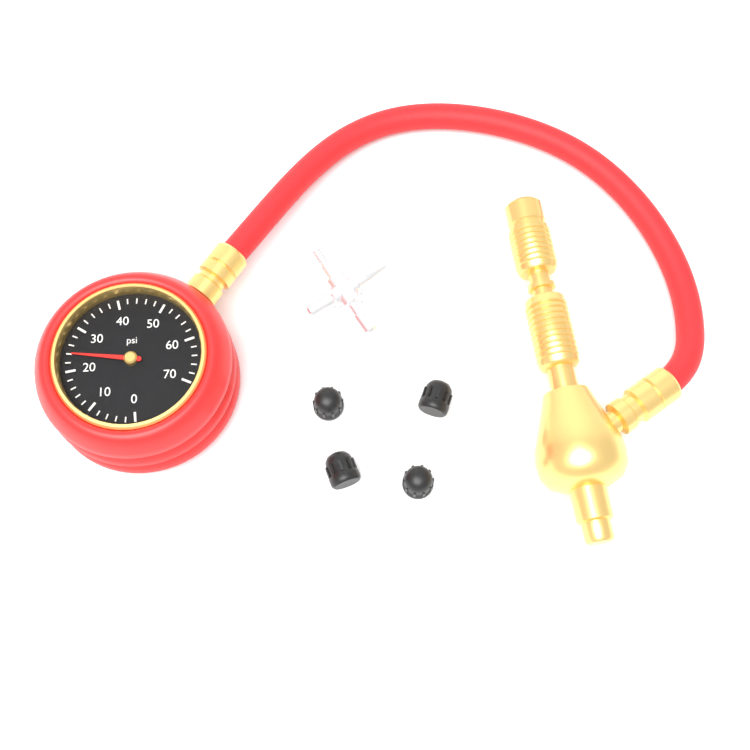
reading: 24 psi
